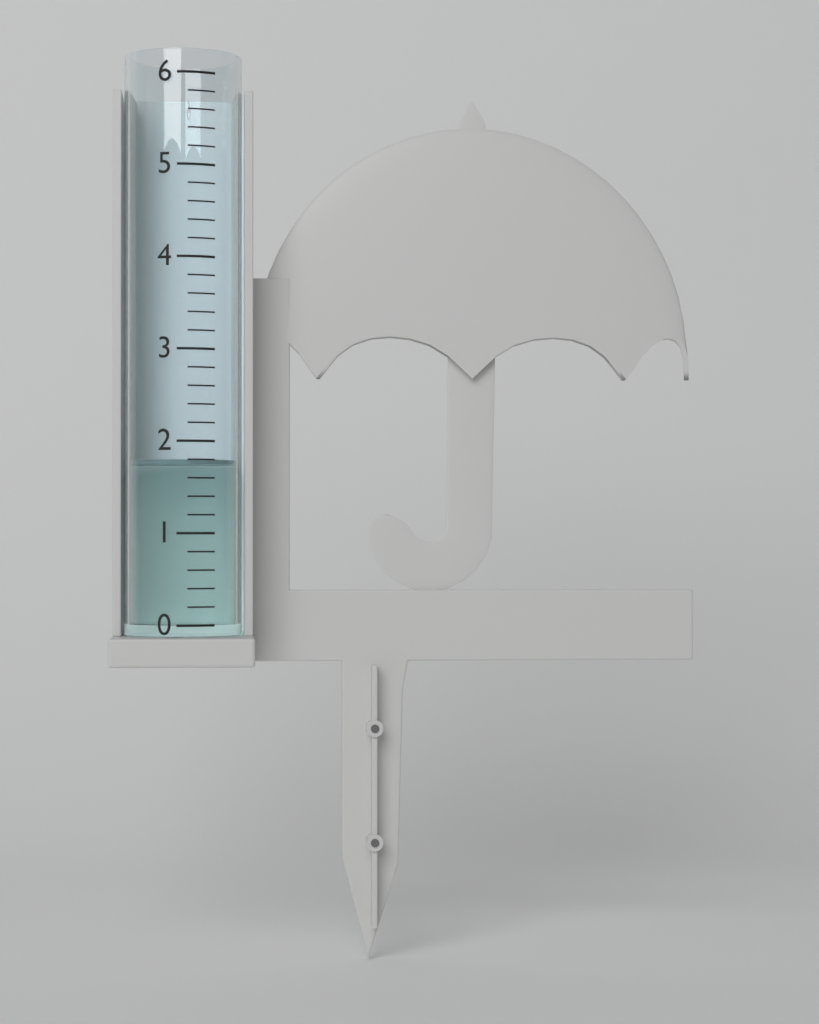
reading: 1.8 (no unit)
